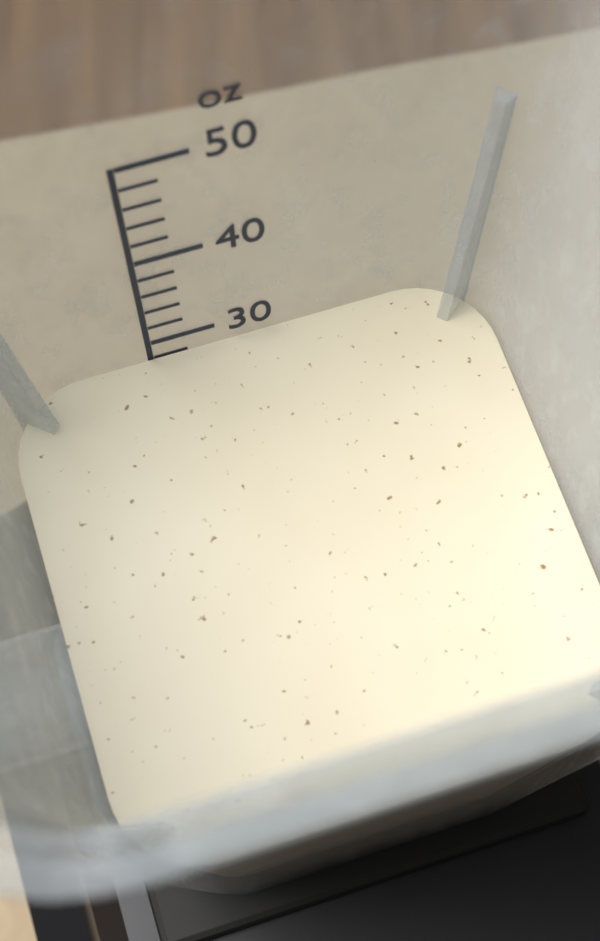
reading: 28 oz
